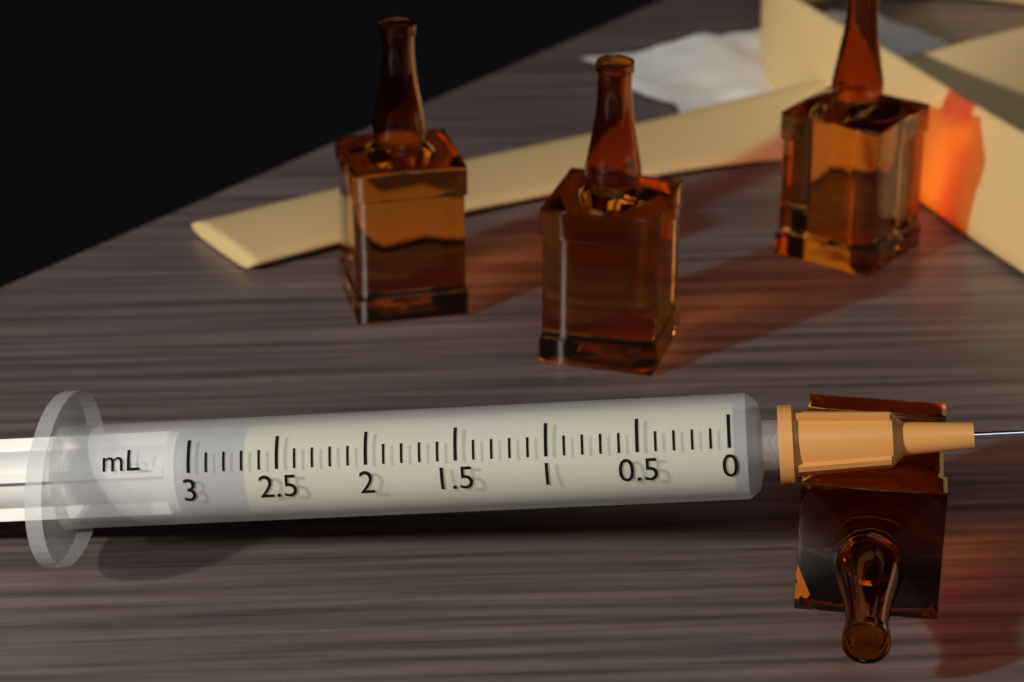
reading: 2.7 mL
